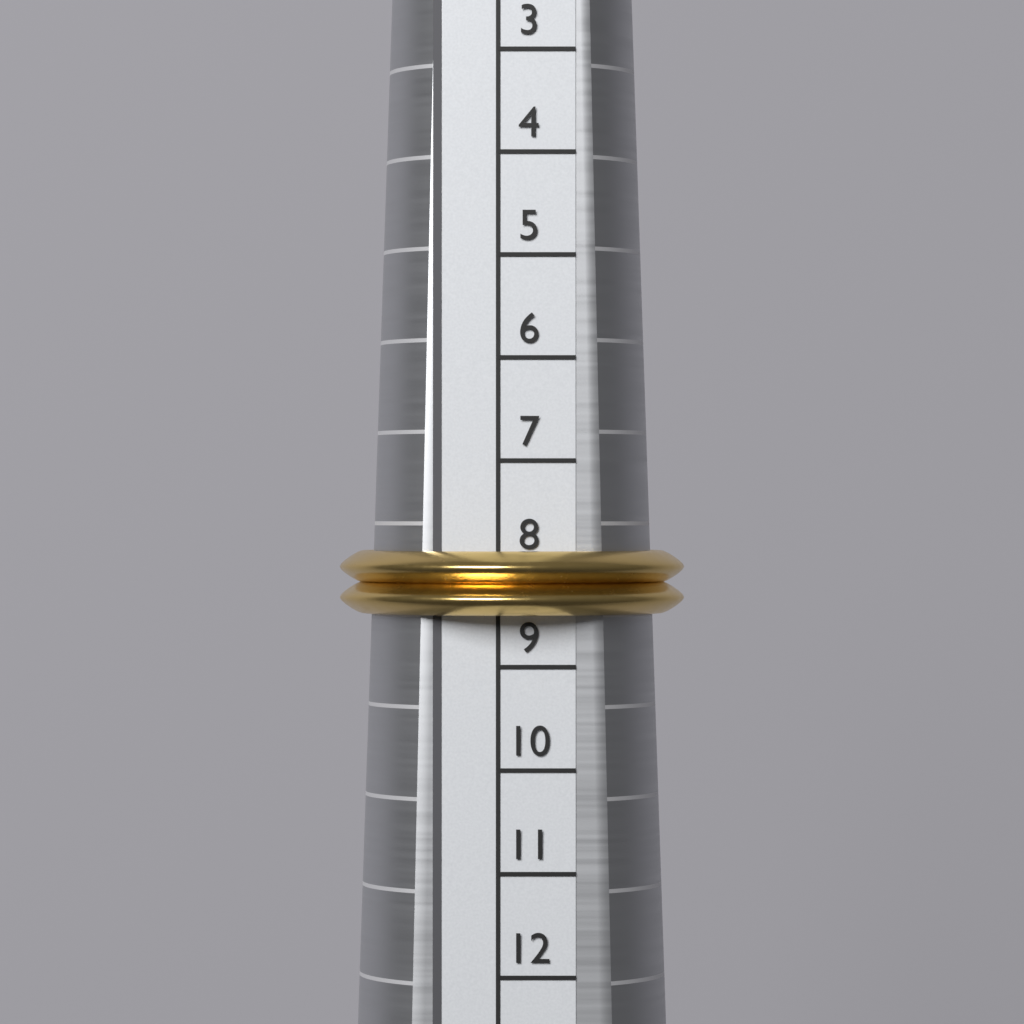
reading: 8.5 (no unit)
